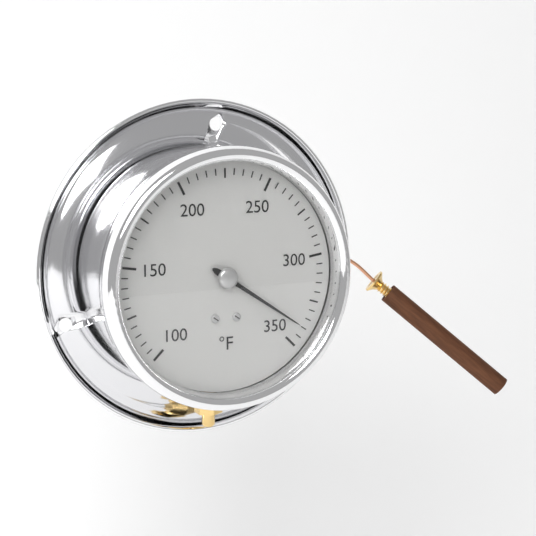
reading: 340 °F
